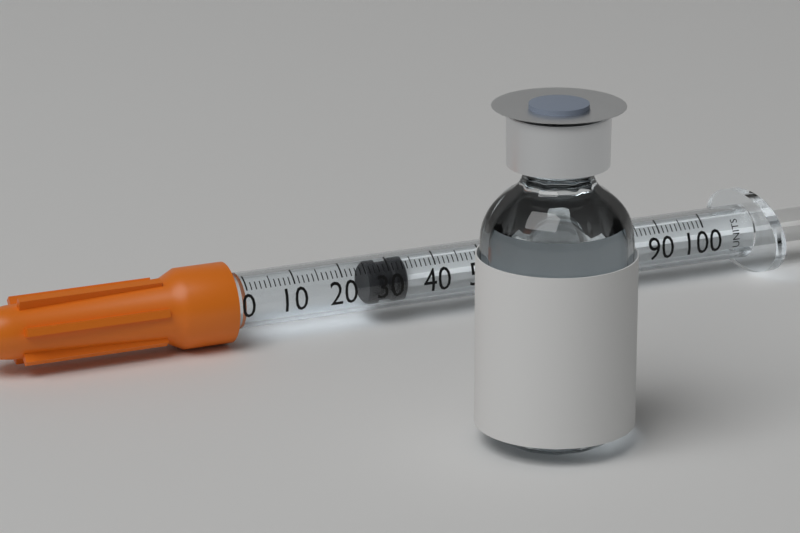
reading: 26 units
